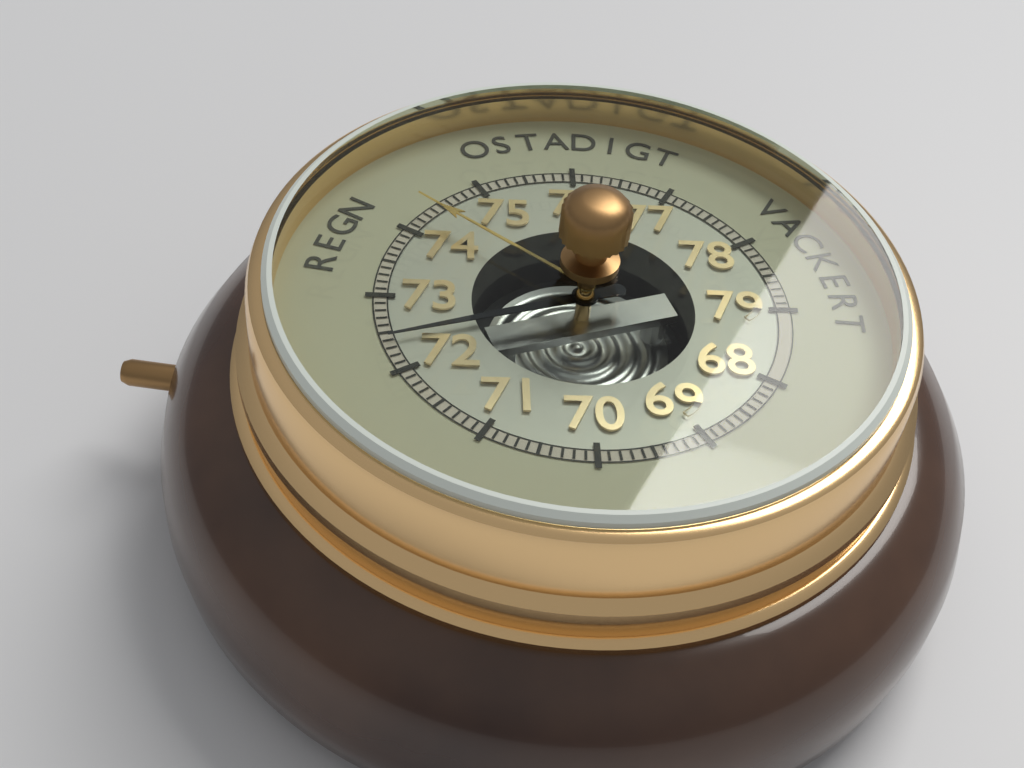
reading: 72.4 (no unit)
